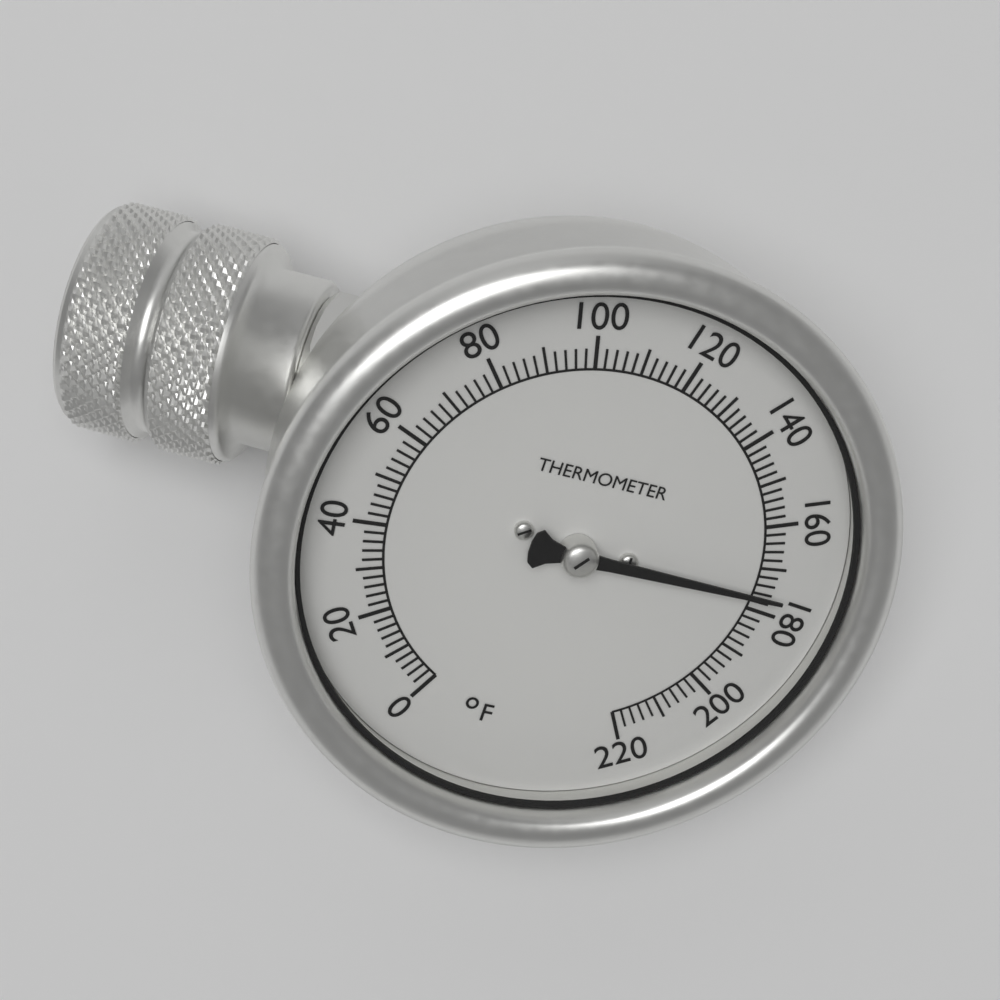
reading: 176 °F
